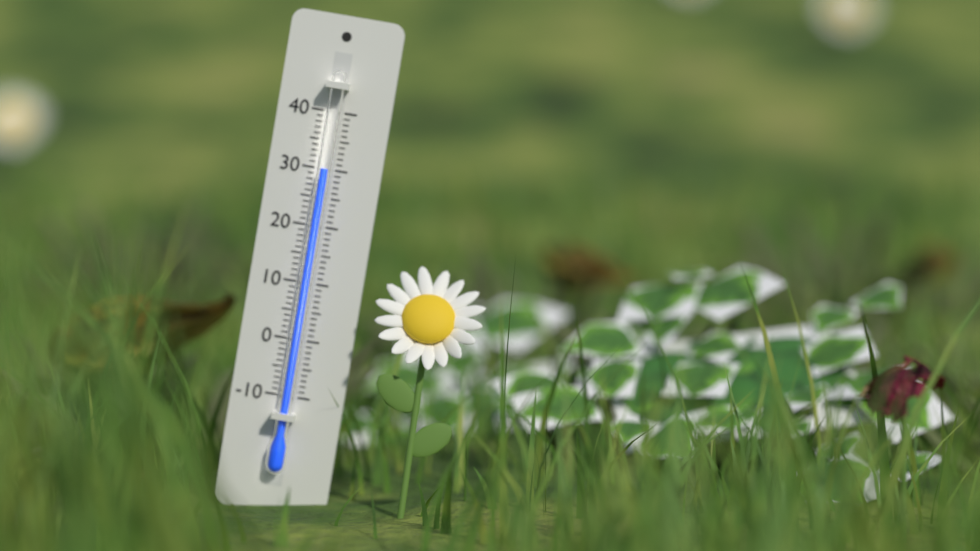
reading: 30 (no unit)
